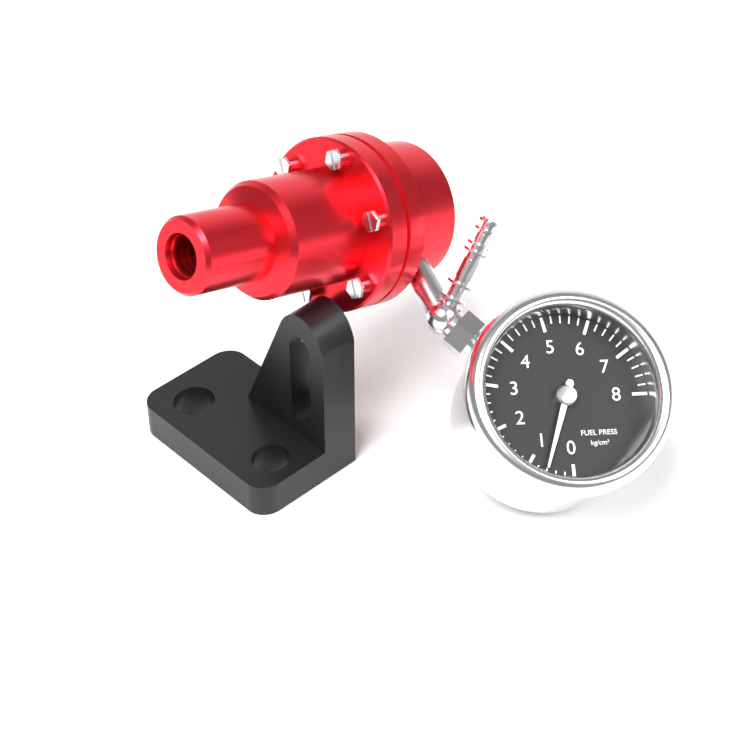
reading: 0.6 kg/cm²
